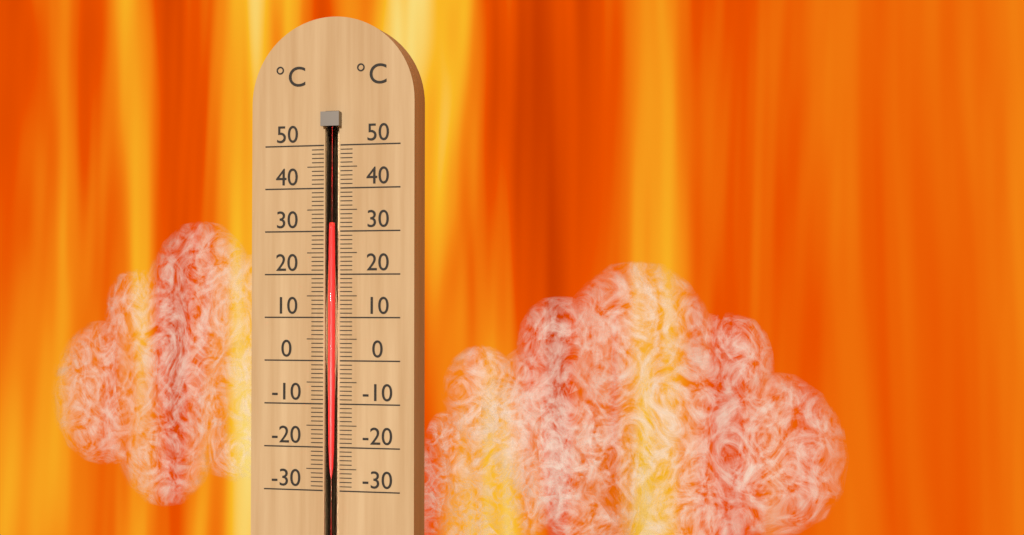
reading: 31 °C
